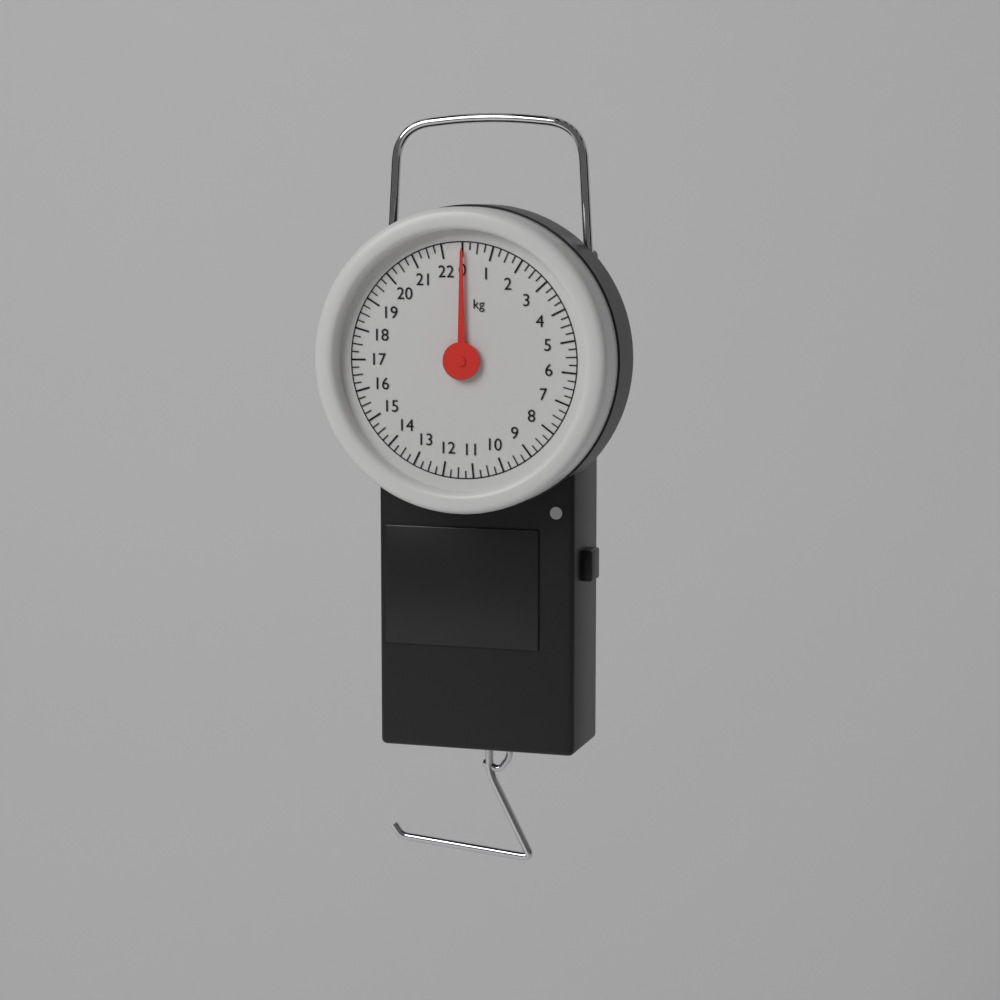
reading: 0.00 kg
